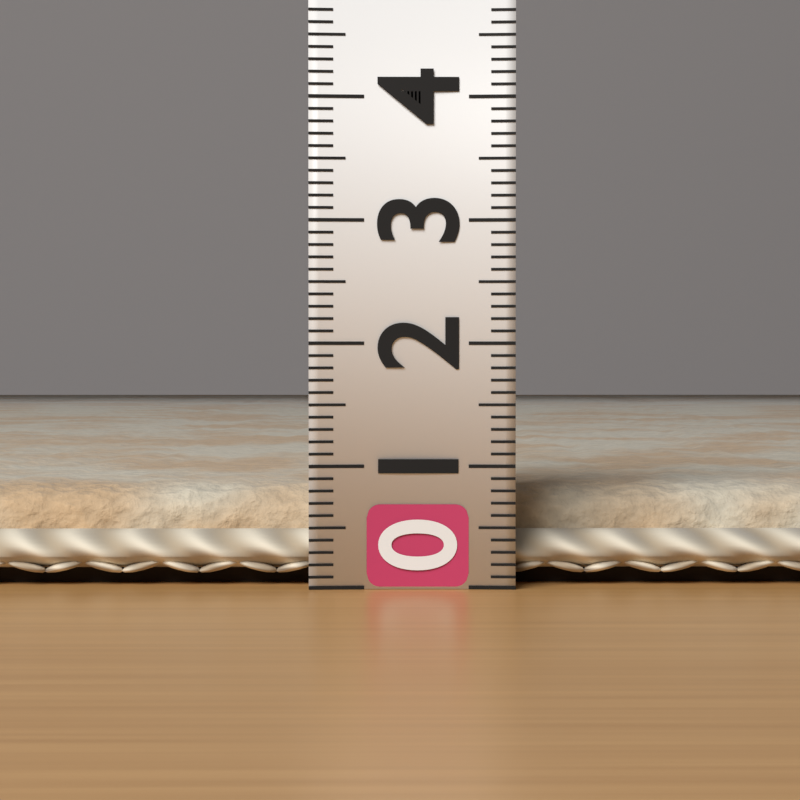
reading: 0.8 (no unit)
